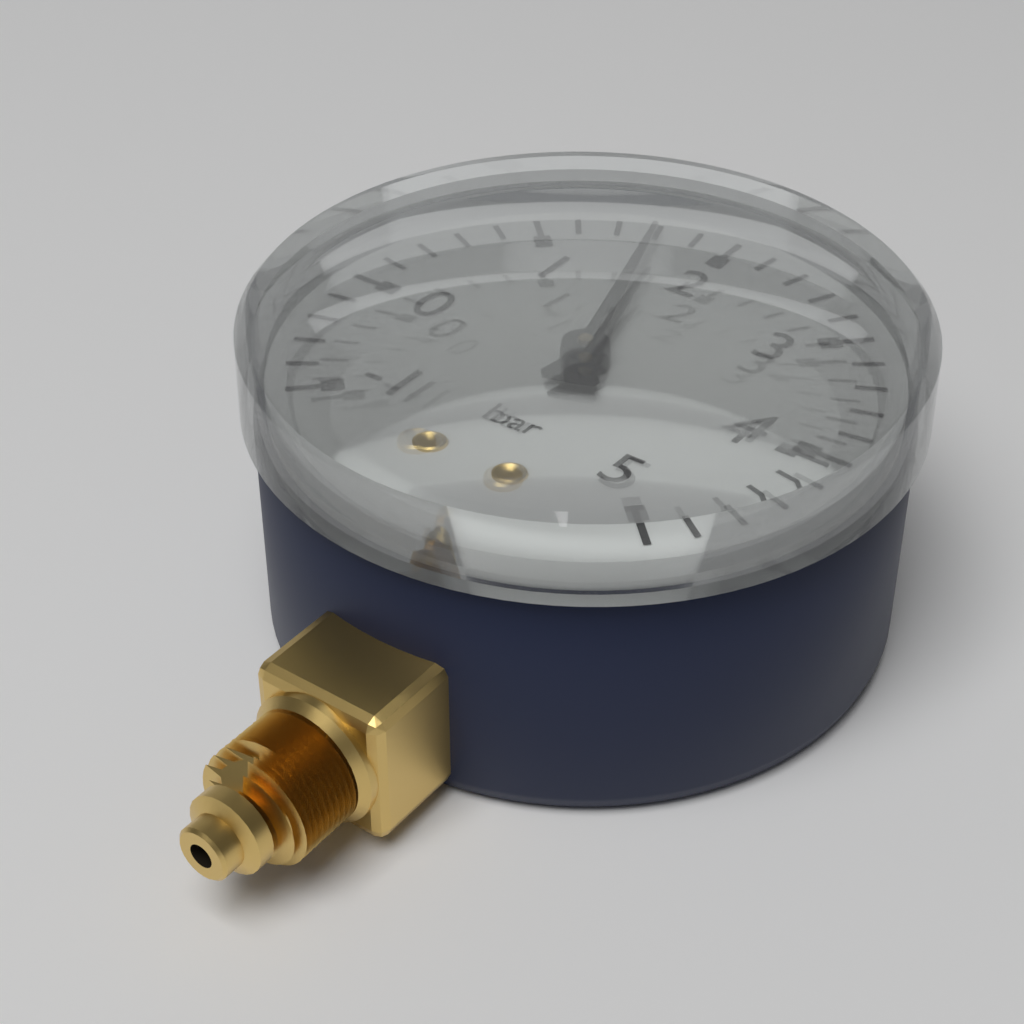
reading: 1.6 bar
